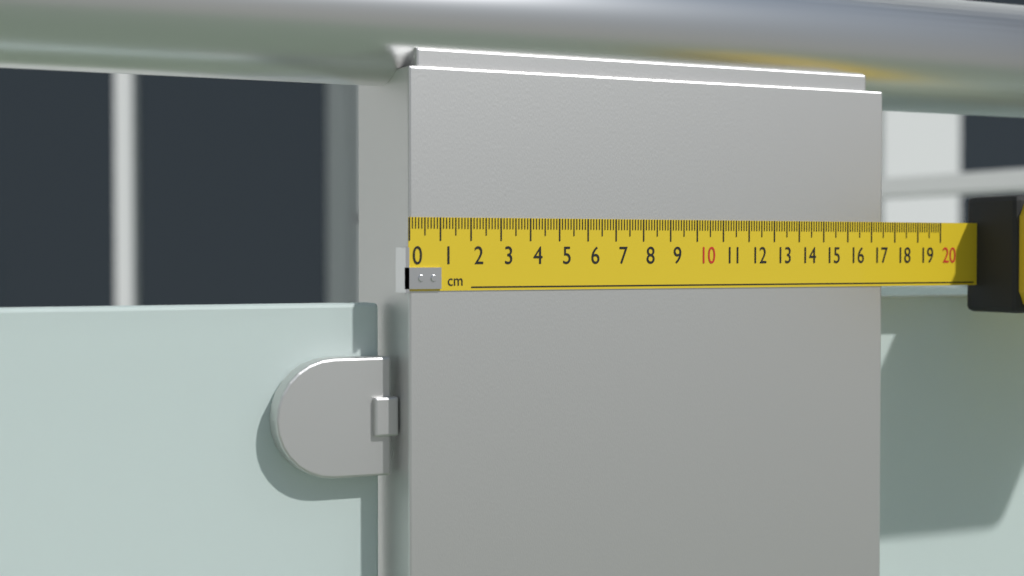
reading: 17.5 cm
